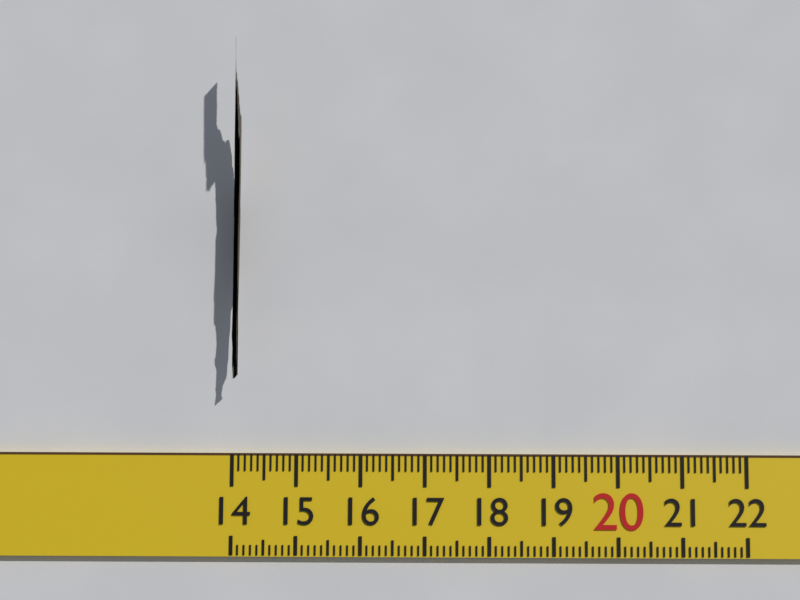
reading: 14.1 (no unit)
